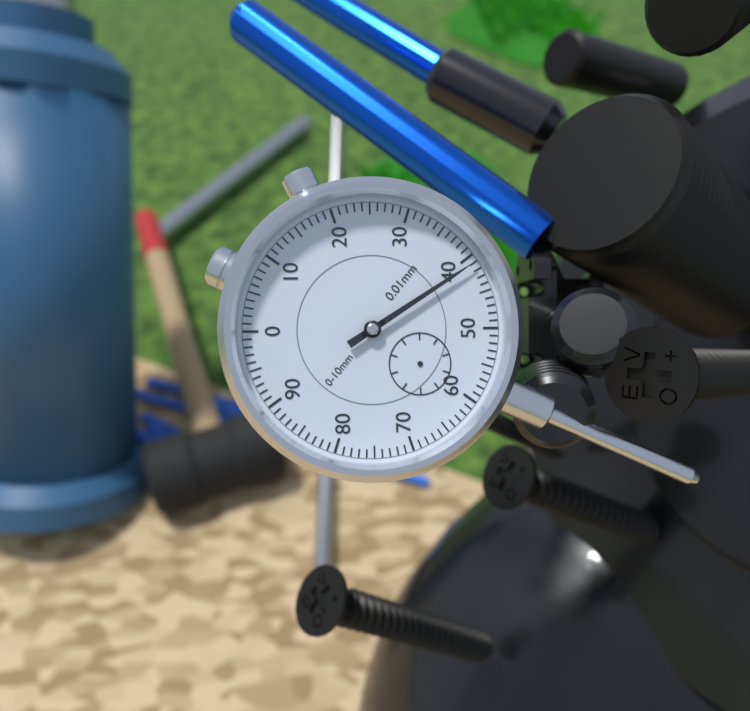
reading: 0.41 mm
